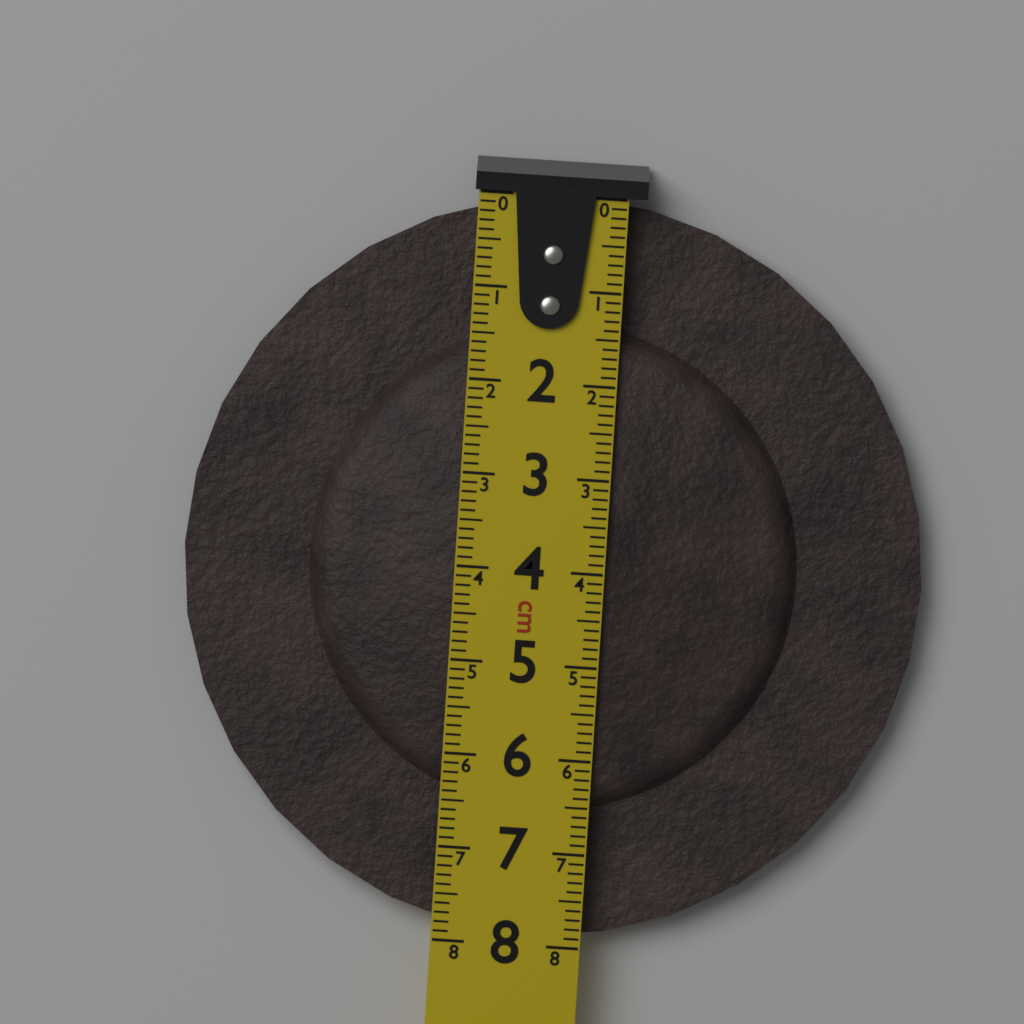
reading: 7.9 cm
